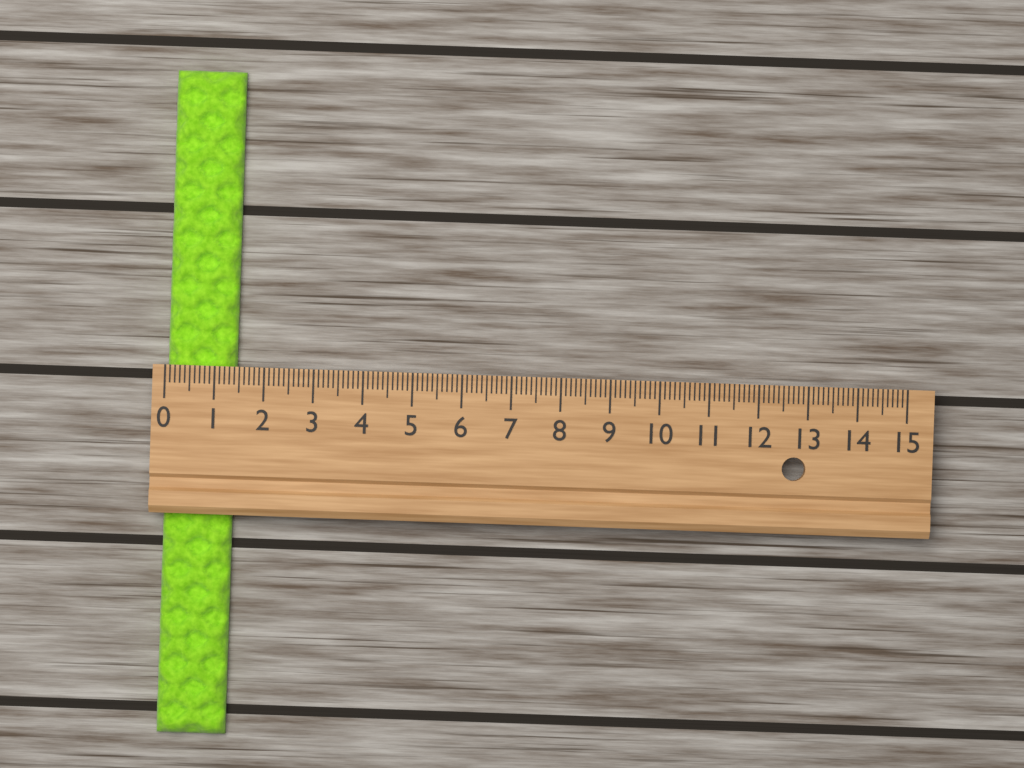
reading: 1.4 (no unit)
